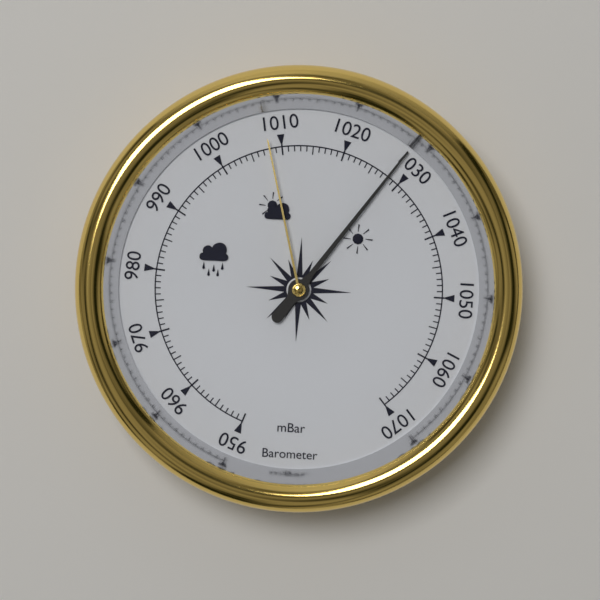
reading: 1028 mbar
